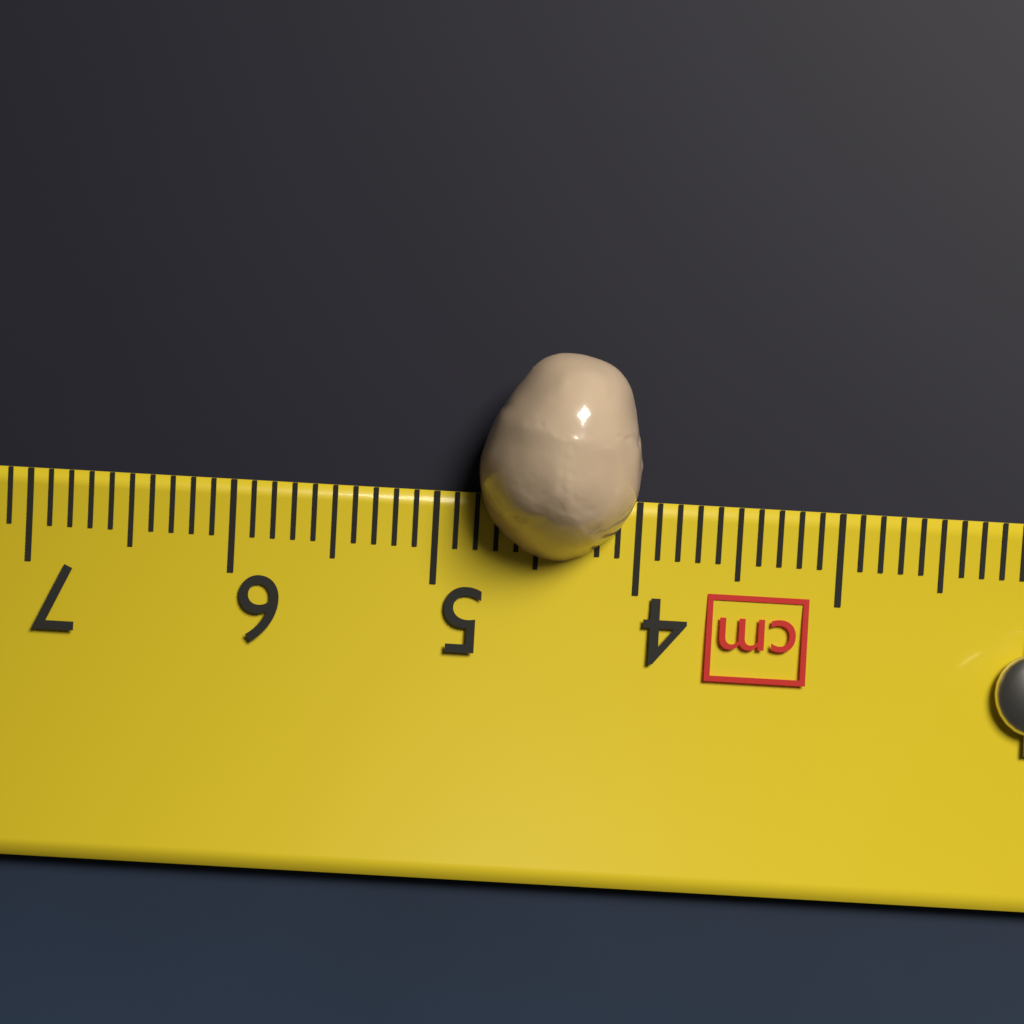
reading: 4.8 cm
